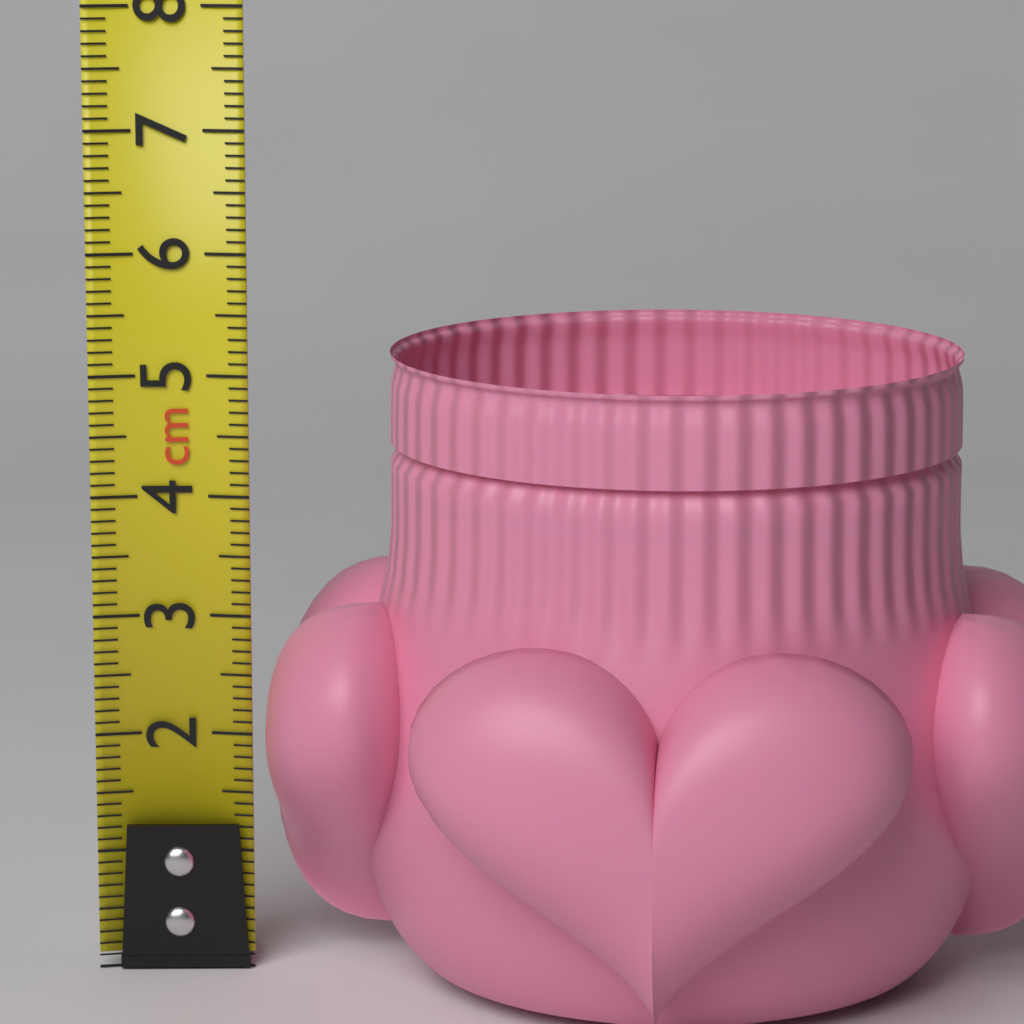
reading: 5.2 cm
